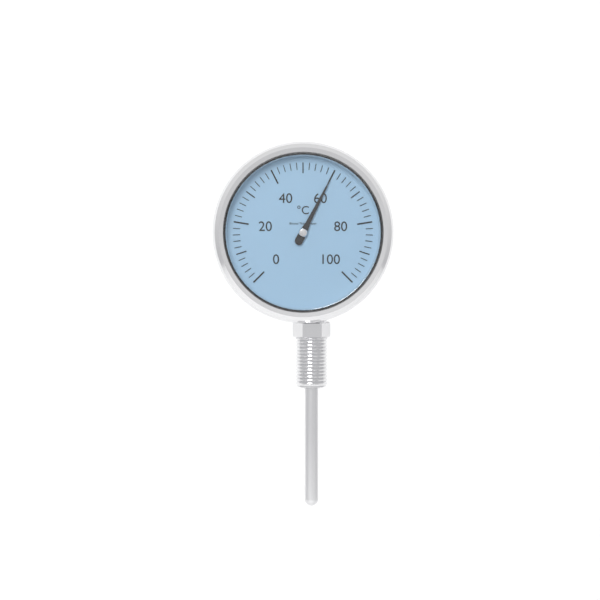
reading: 60 °C
